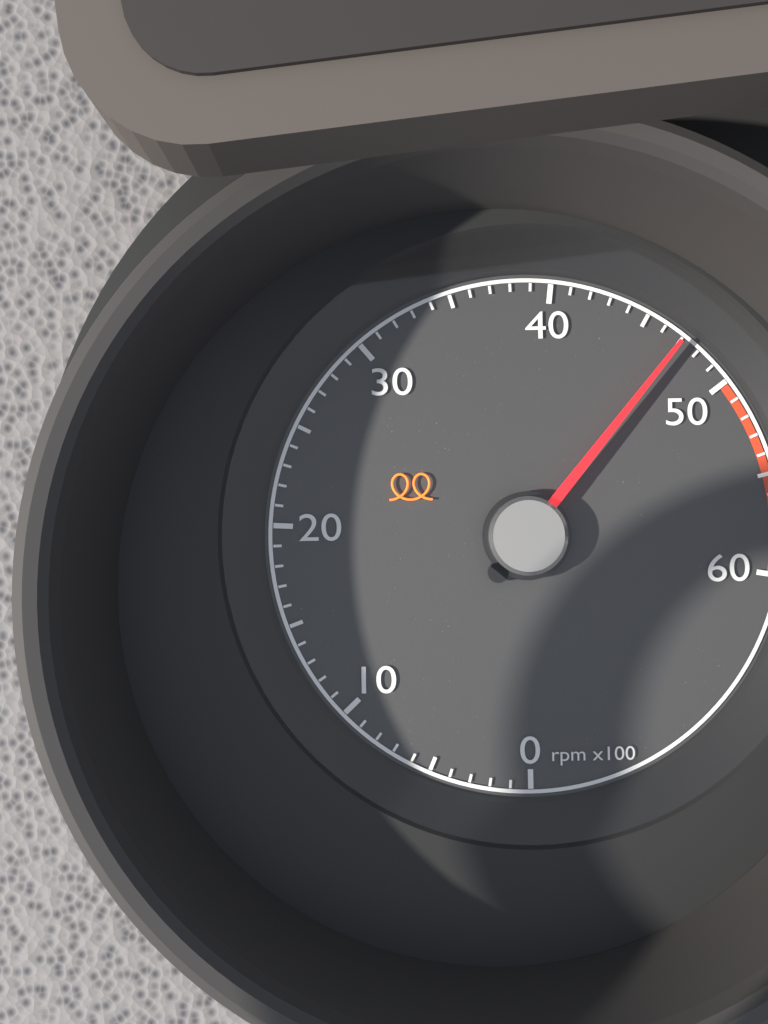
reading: 4700 rpm
